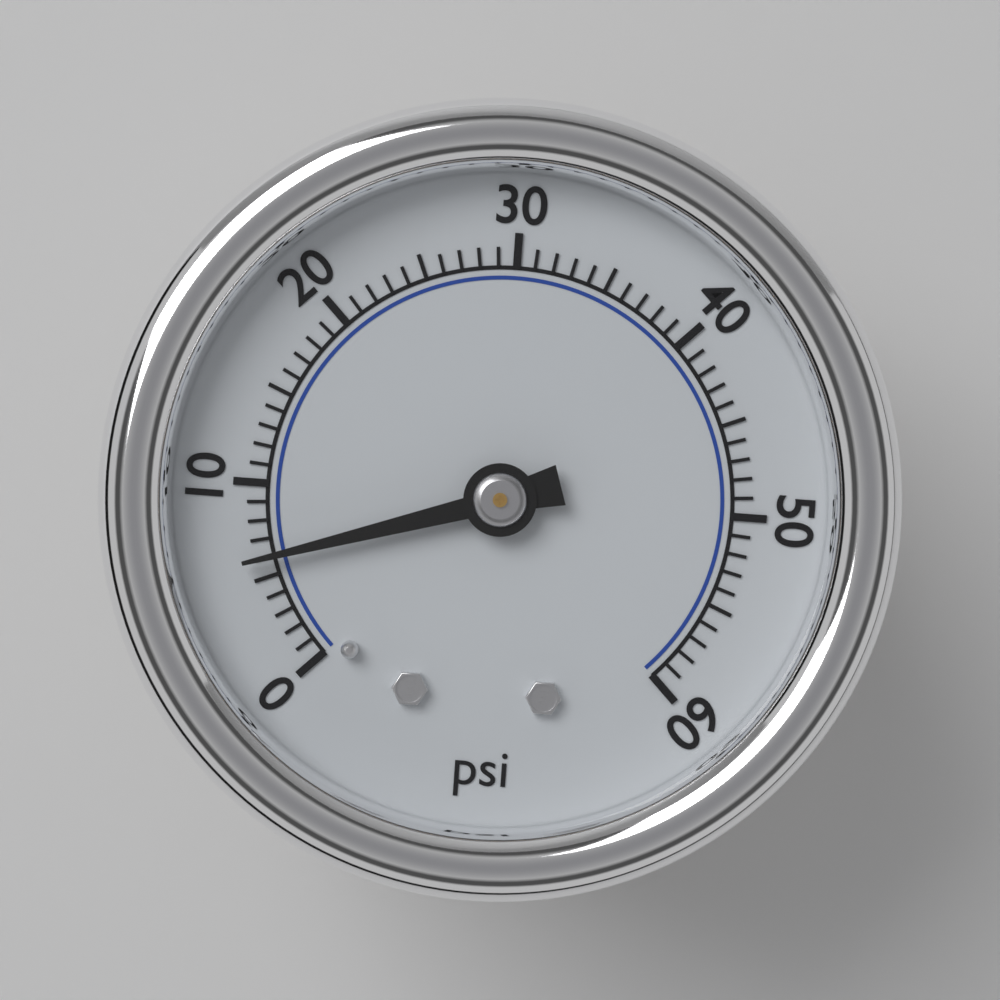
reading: 6 psi
